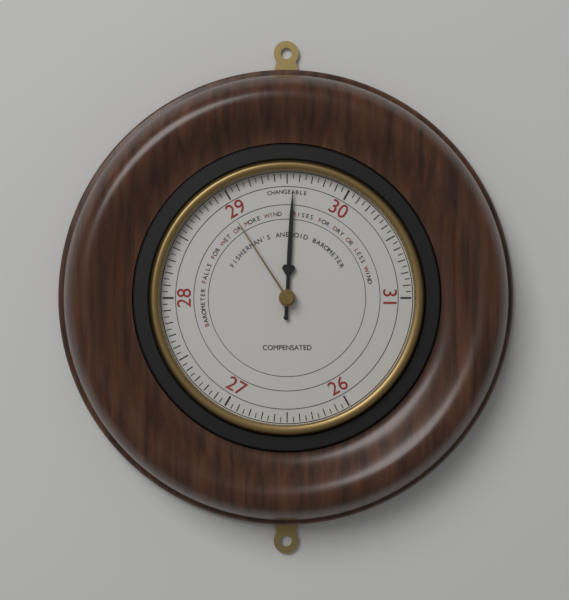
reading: 29.55 (no unit)
